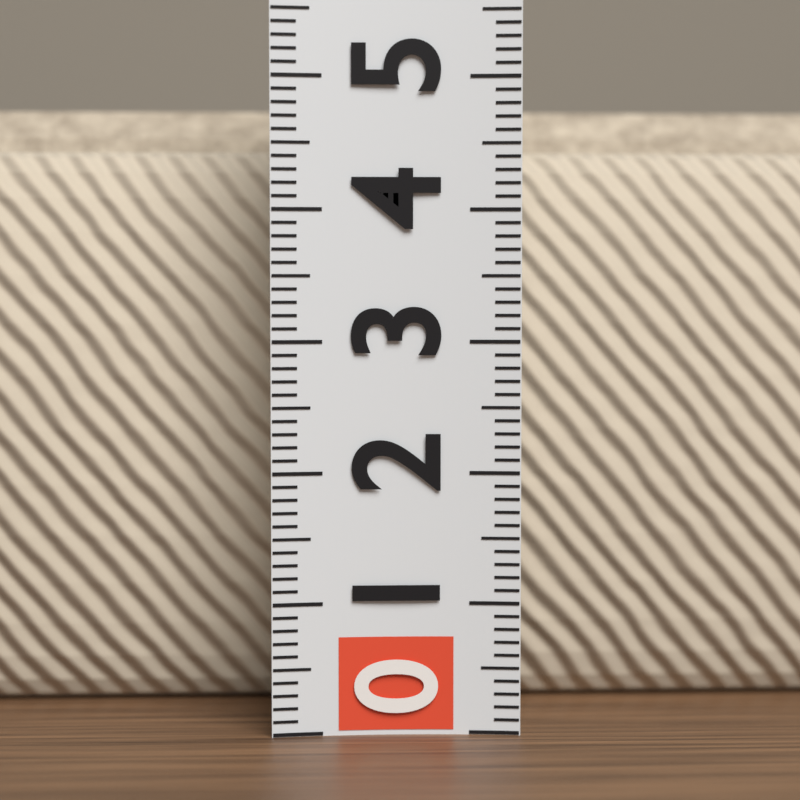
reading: 4.9 (no unit)
